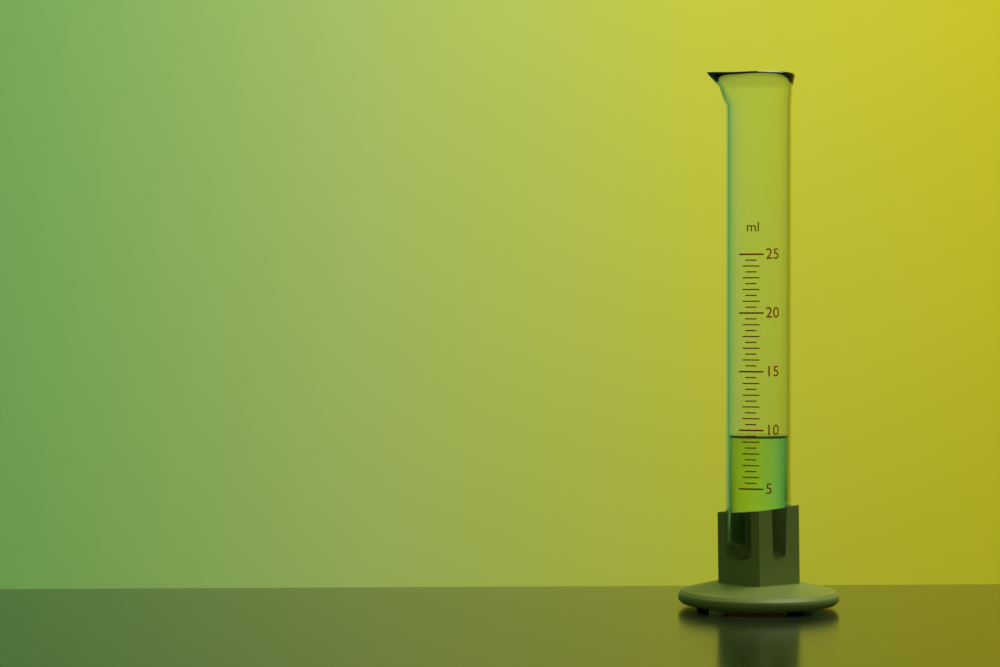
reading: 9.5 ml
